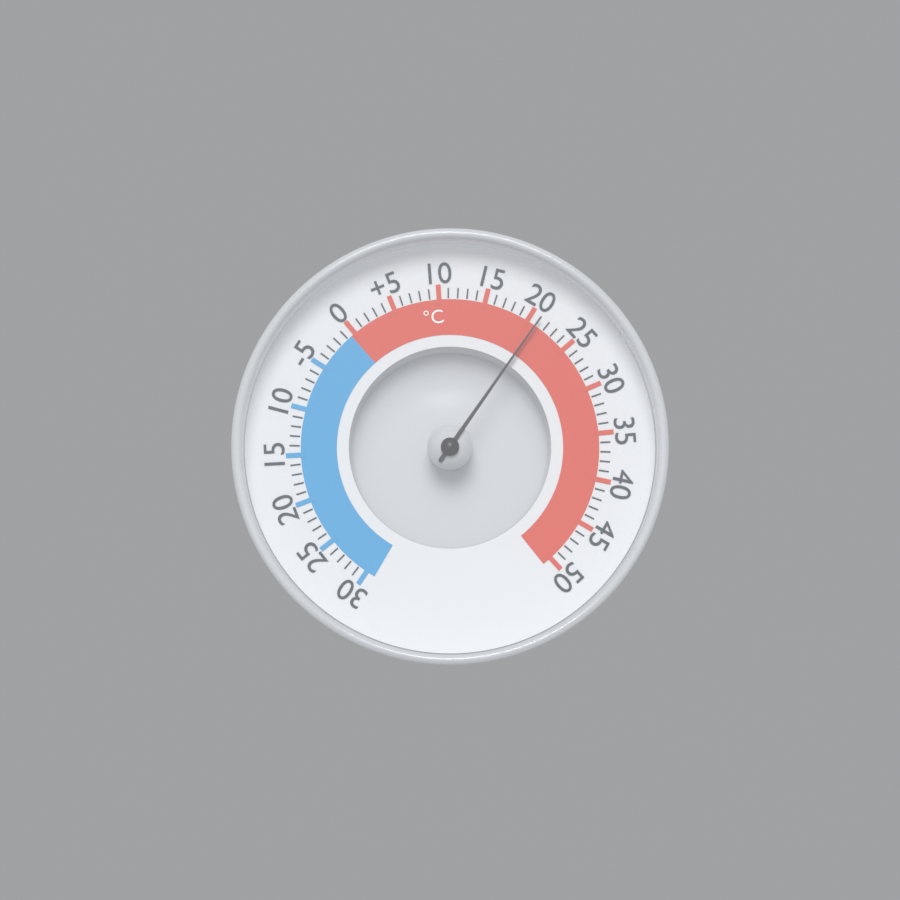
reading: 21 °C
